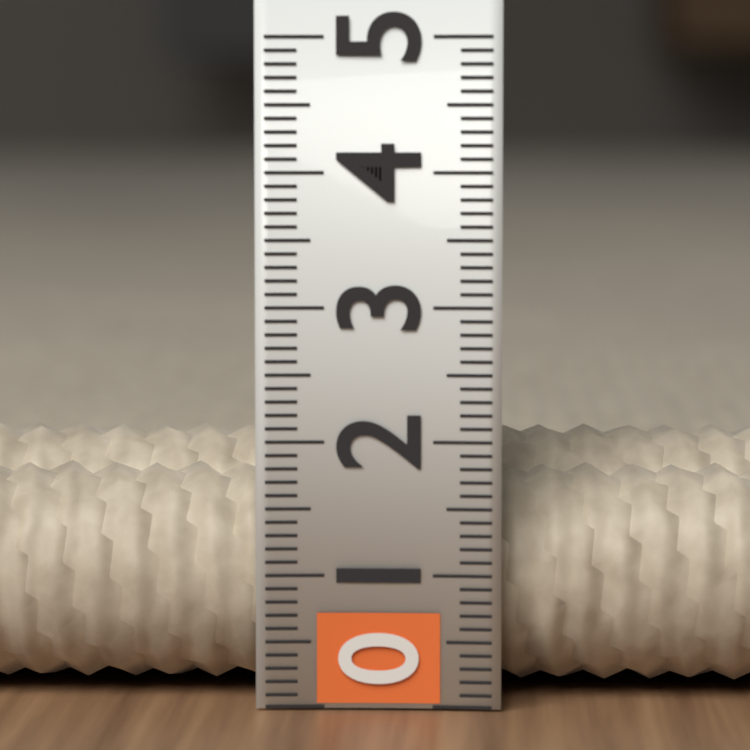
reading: 2.0 (no unit)
